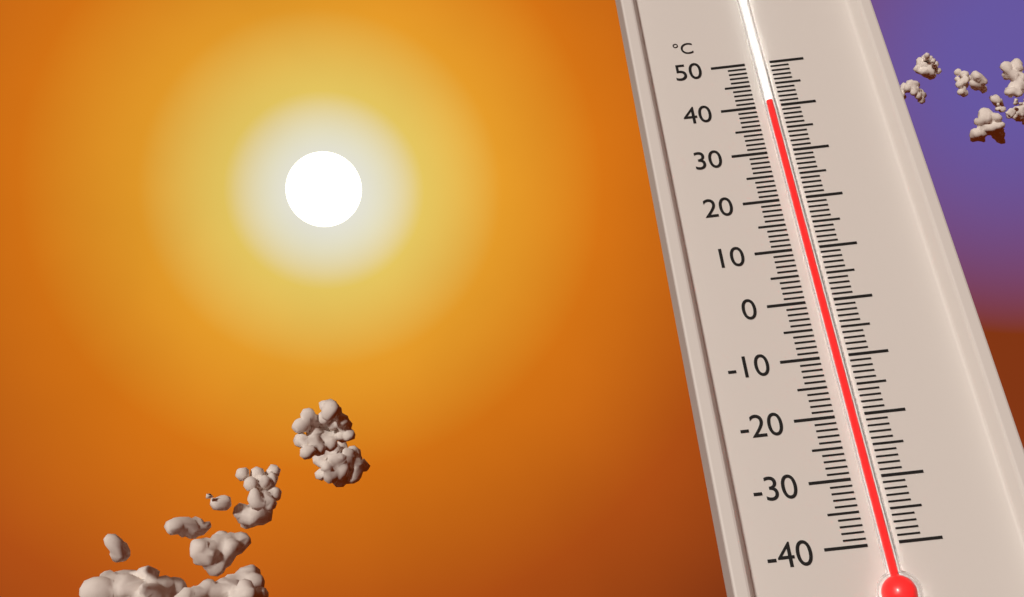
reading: 40 °C
